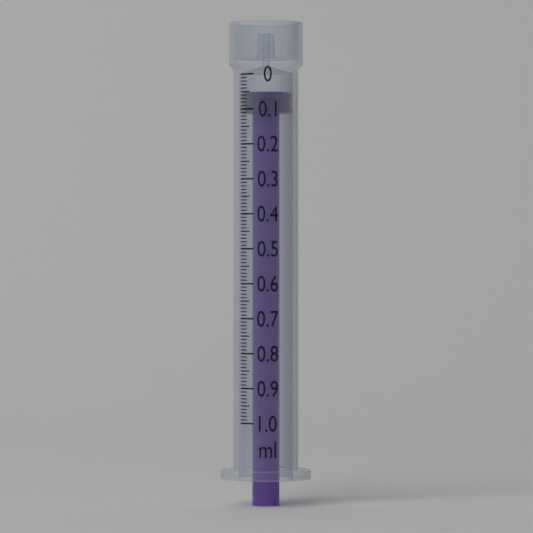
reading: 0.05 ml
